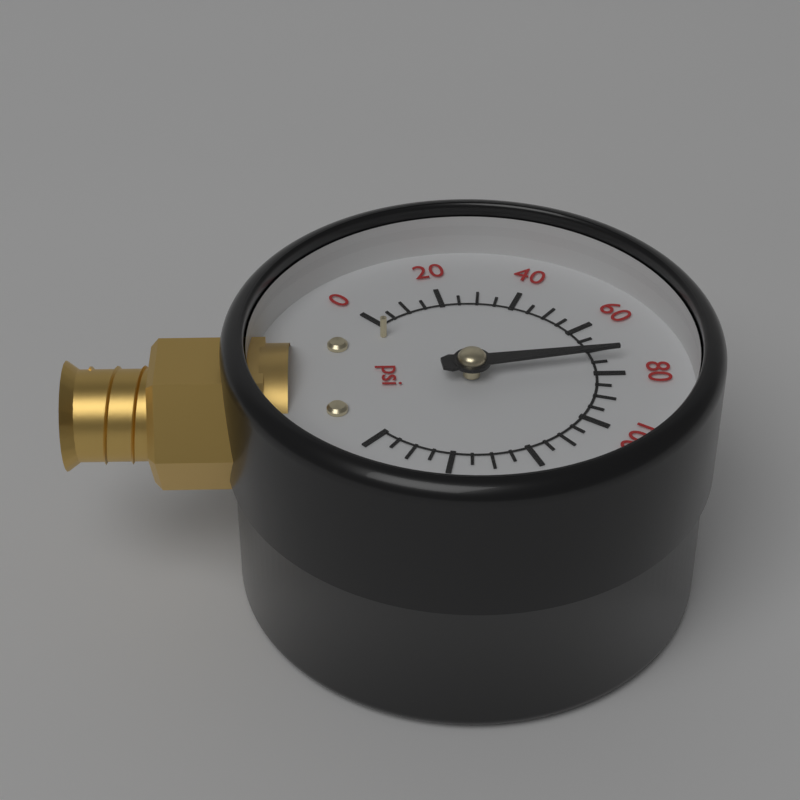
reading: 75 psi
